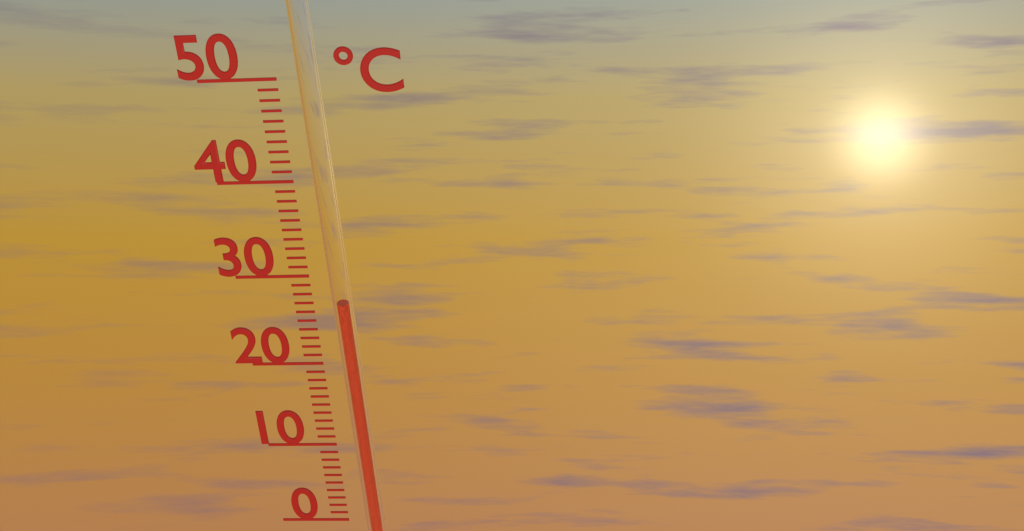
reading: 27 °C
